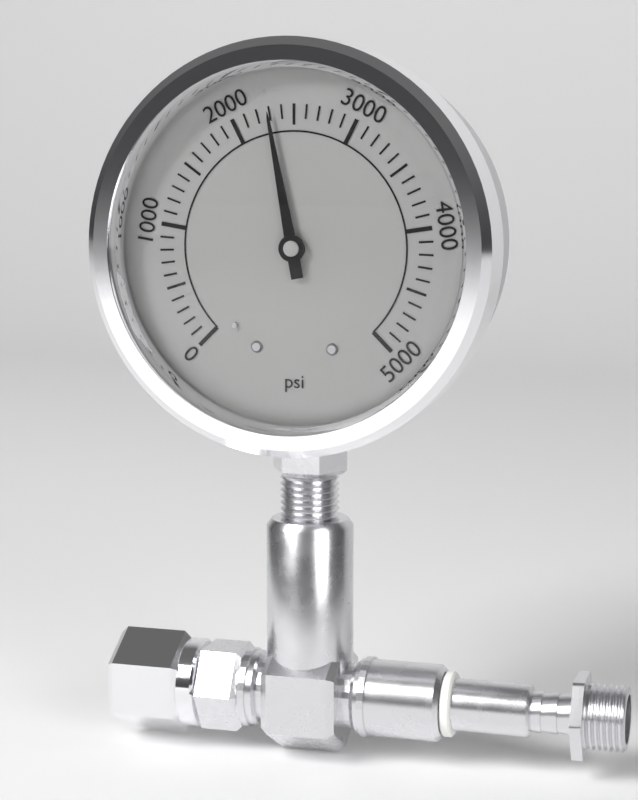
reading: 2300 psi
